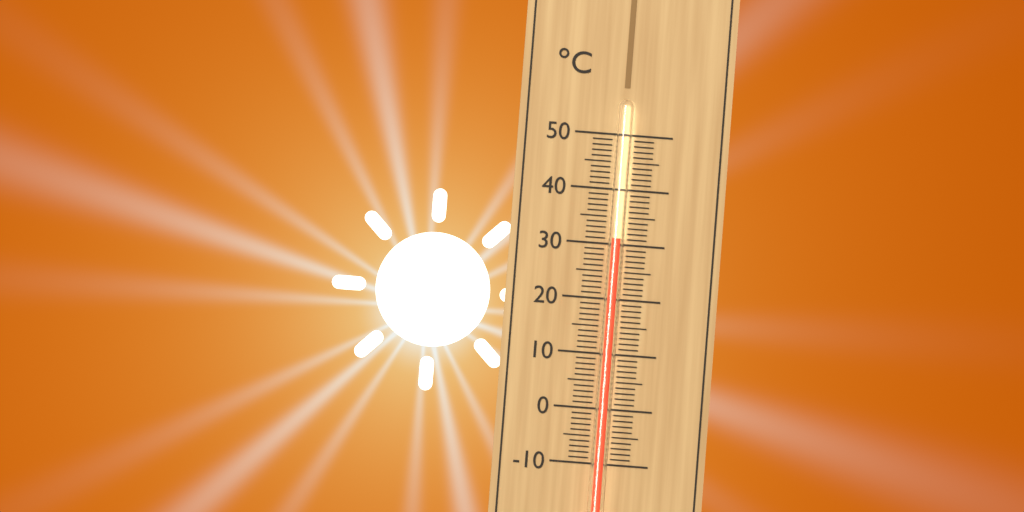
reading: 31 °C
